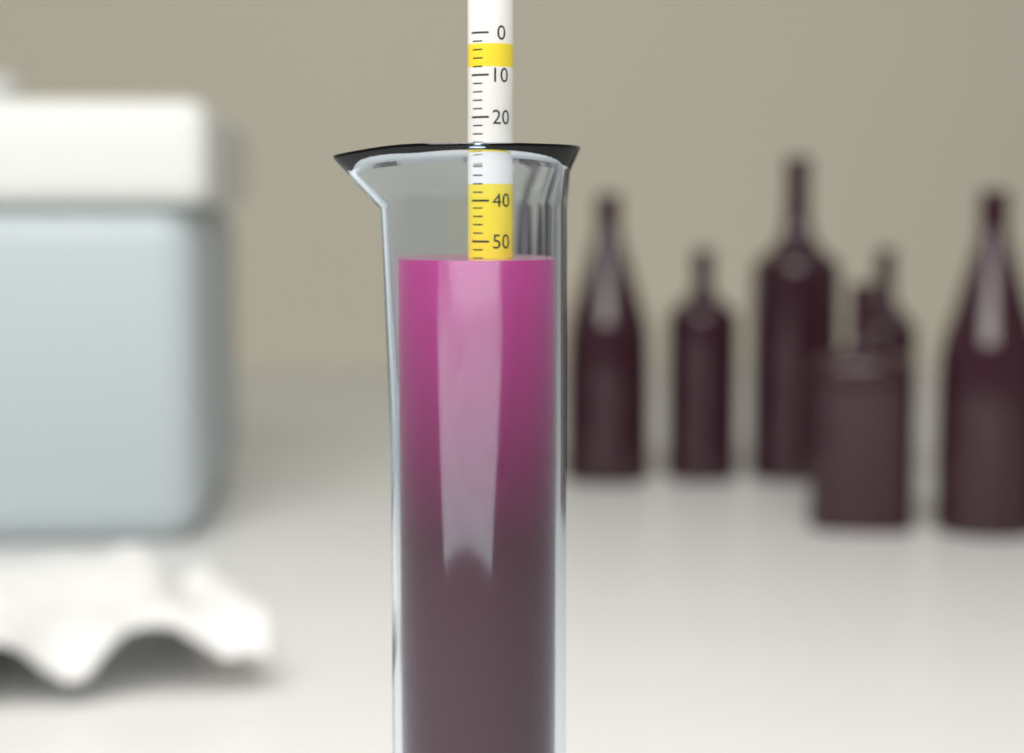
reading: 54 (no unit)
